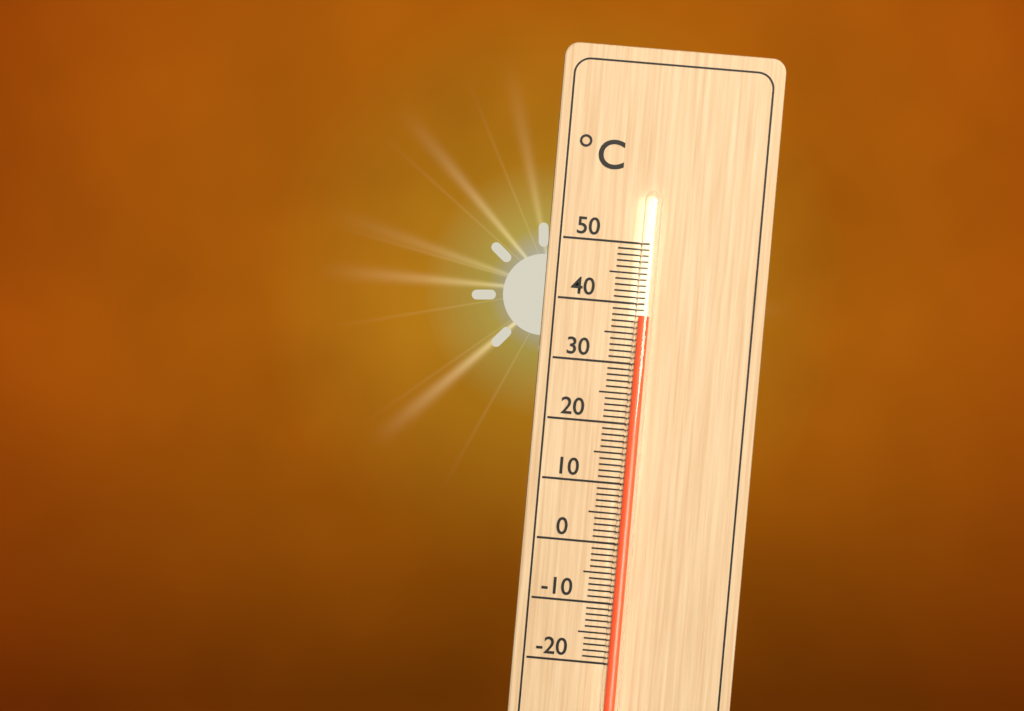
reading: 38 °C
